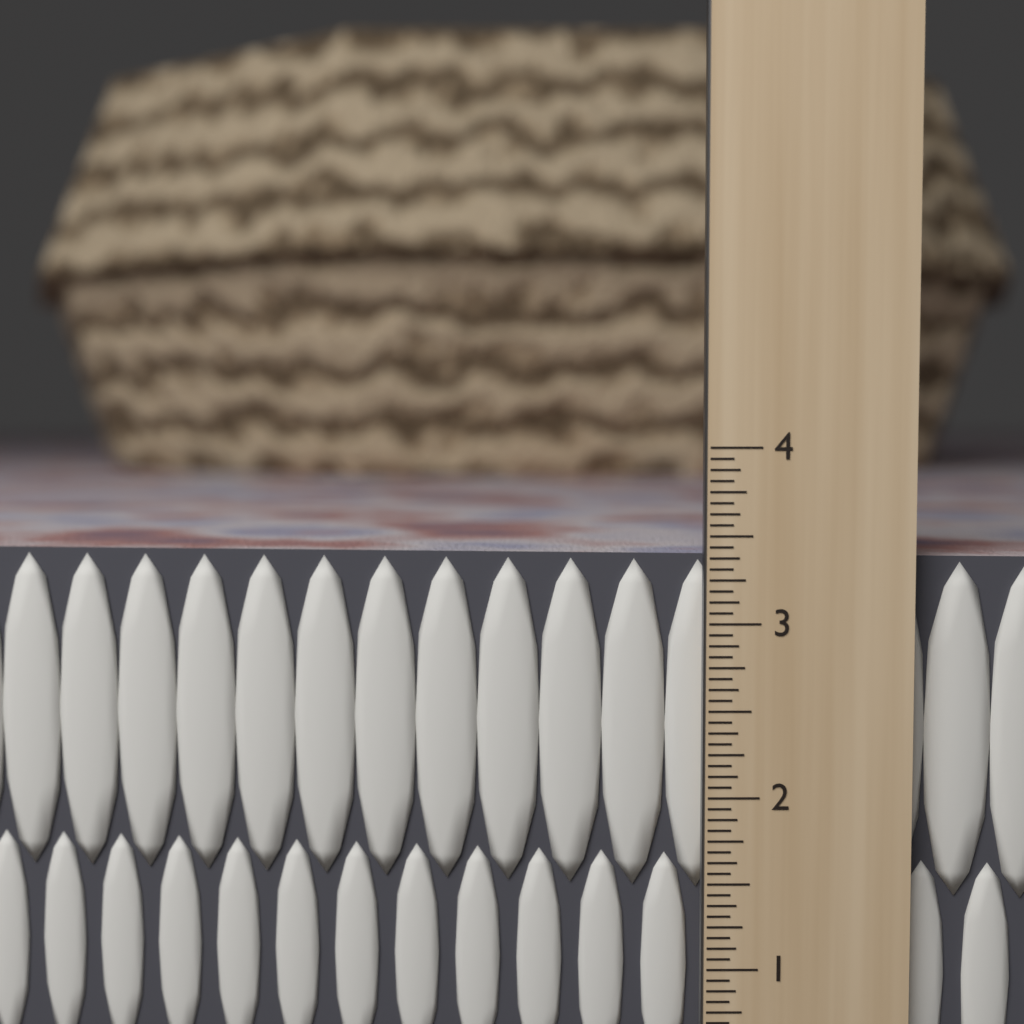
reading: 3.3750 in
